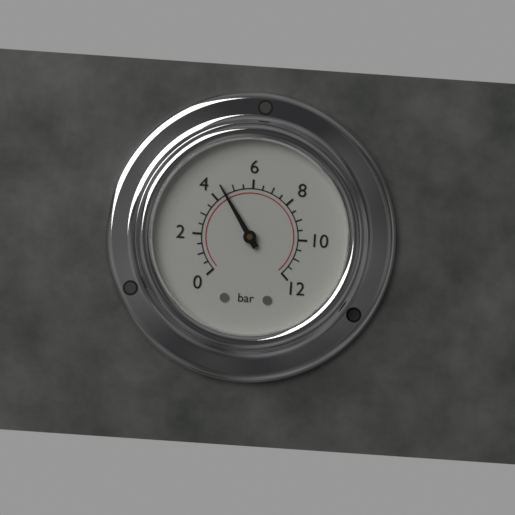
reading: 4.5 bar
